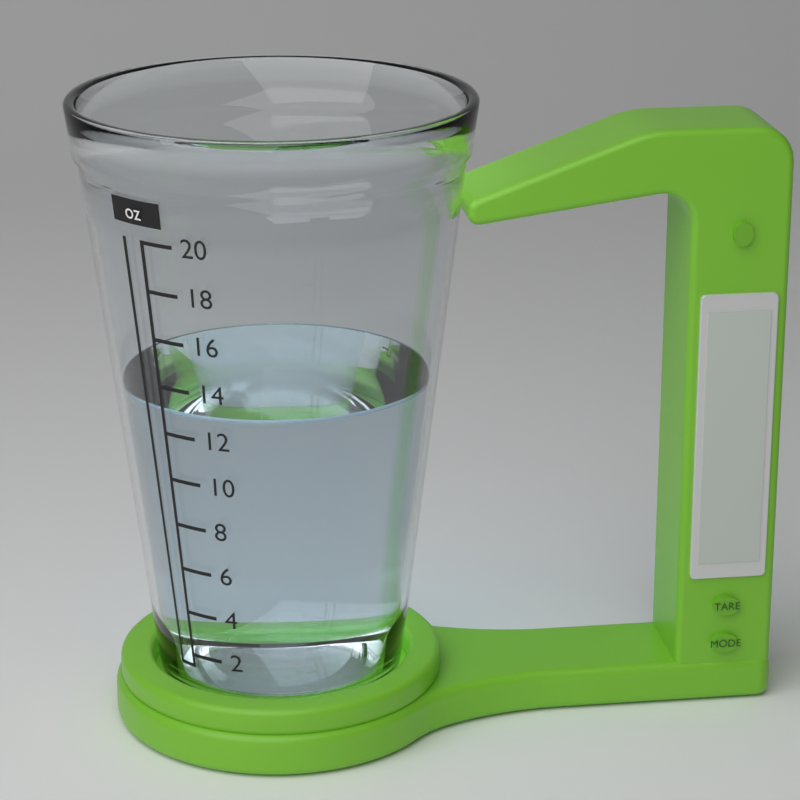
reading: 13 oz
